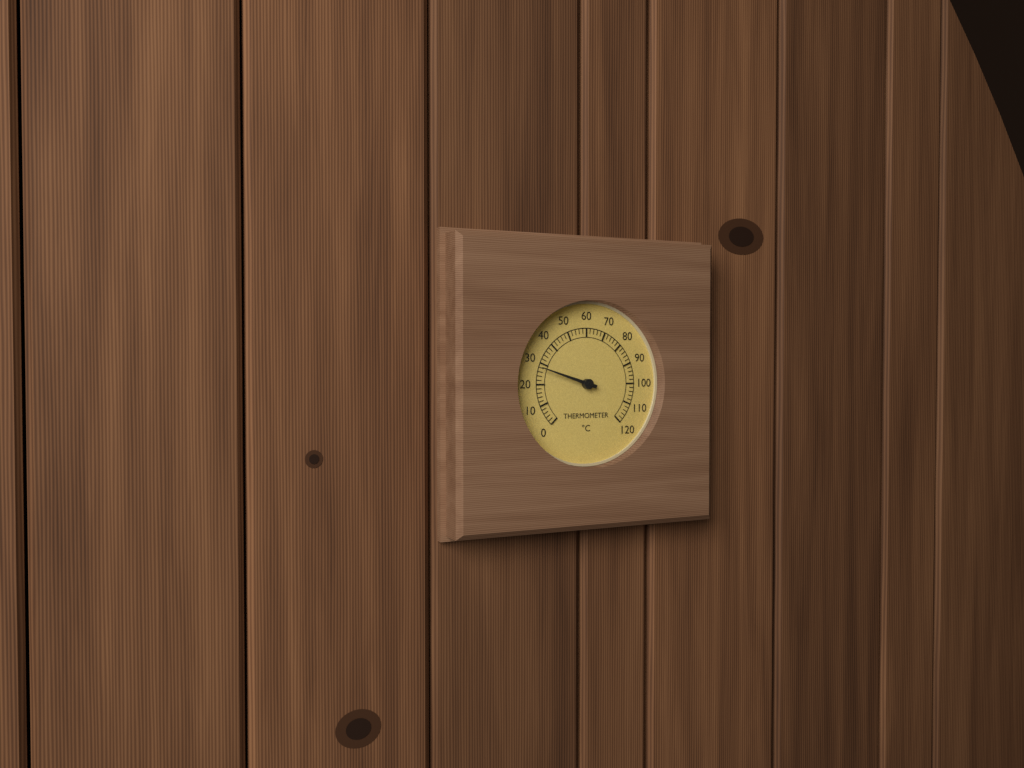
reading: 28 °C
